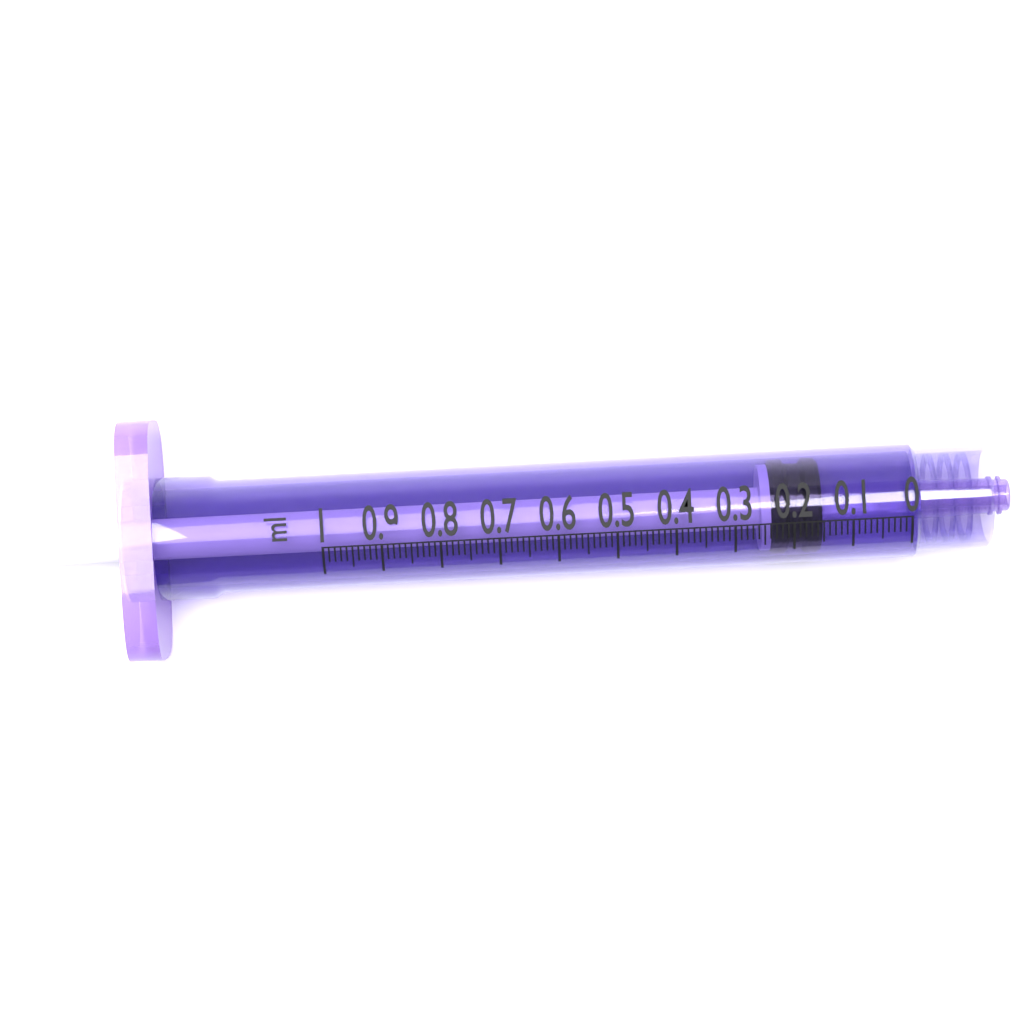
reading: 0.15 ml
